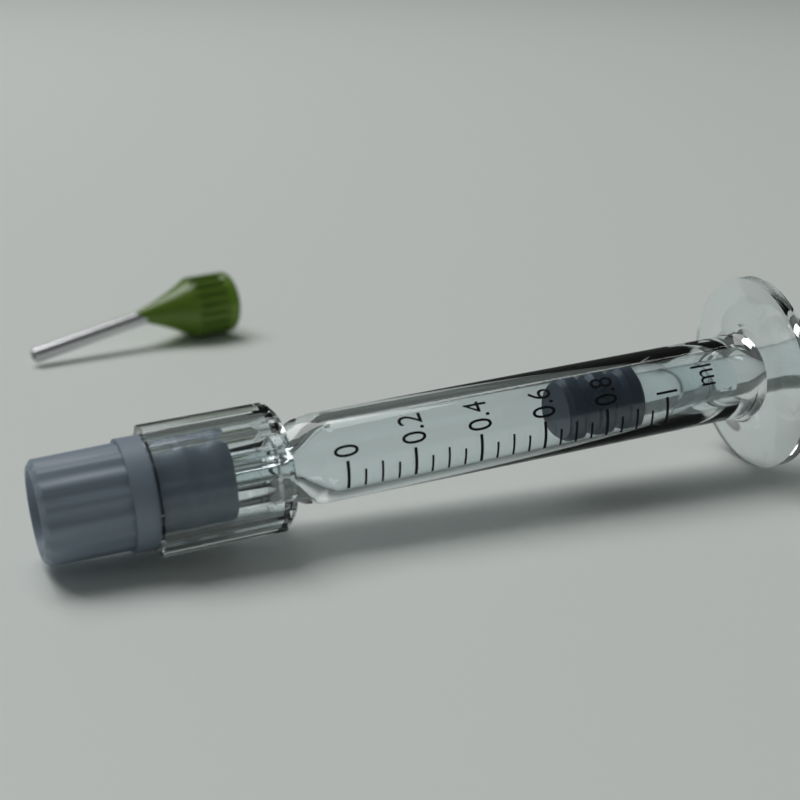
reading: 0.70 ml
